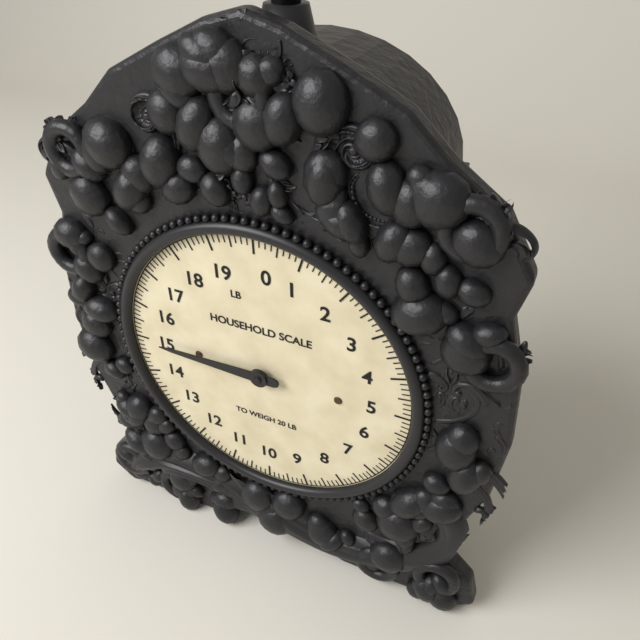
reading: 15.000 lb
